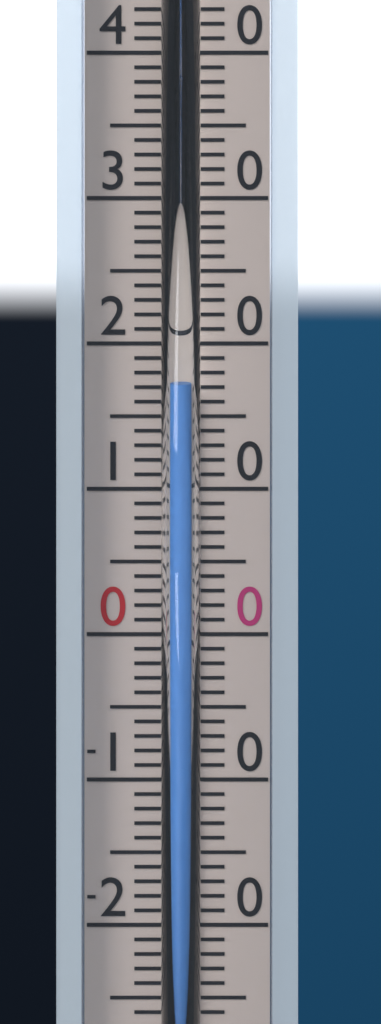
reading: 17 (no unit)
